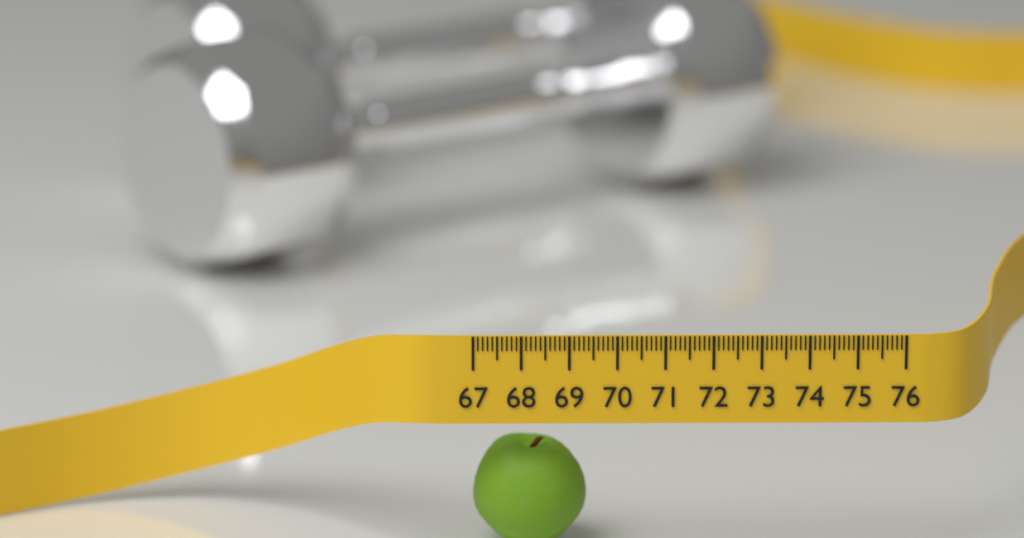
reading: 69.4 (no unit)
